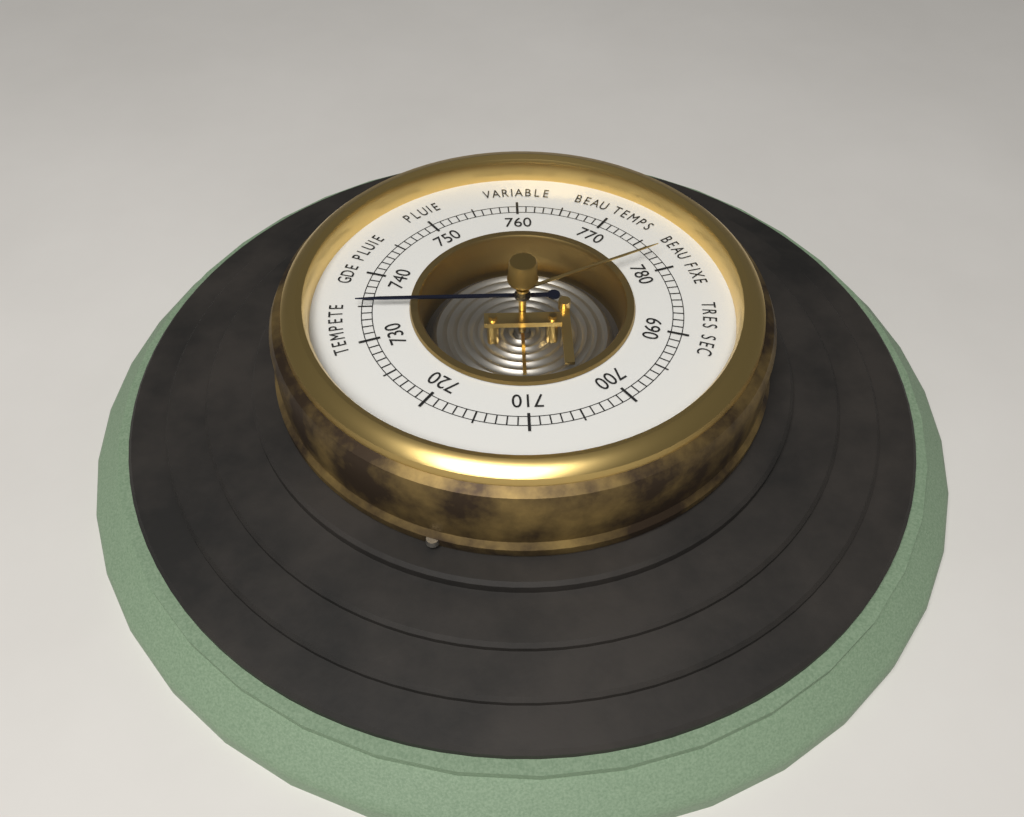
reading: 735 (no unit)
